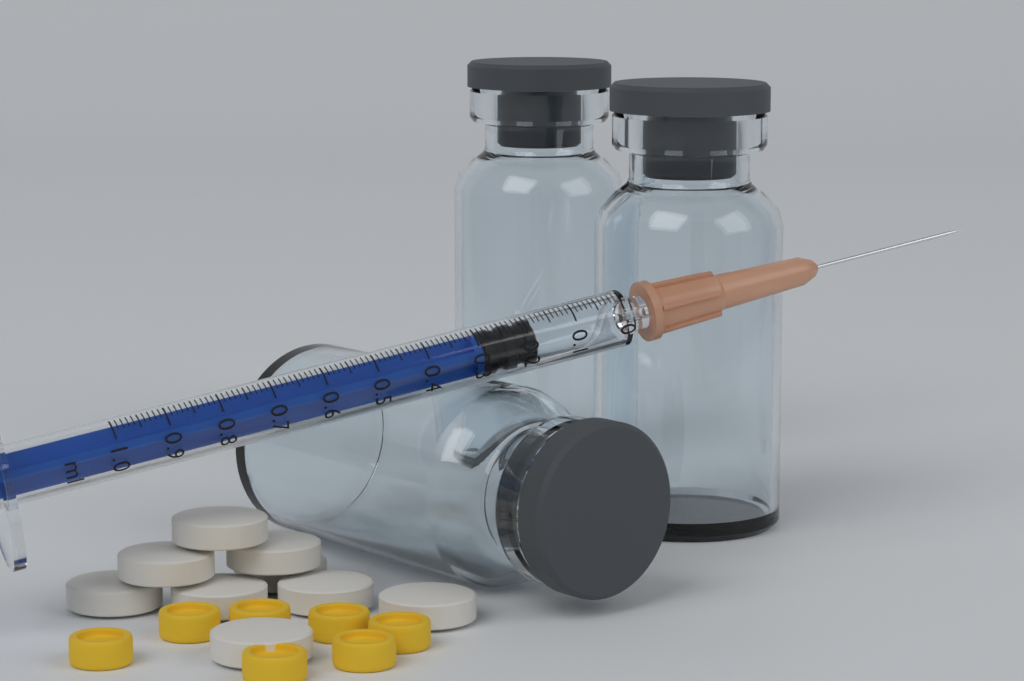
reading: 0.18 ml
